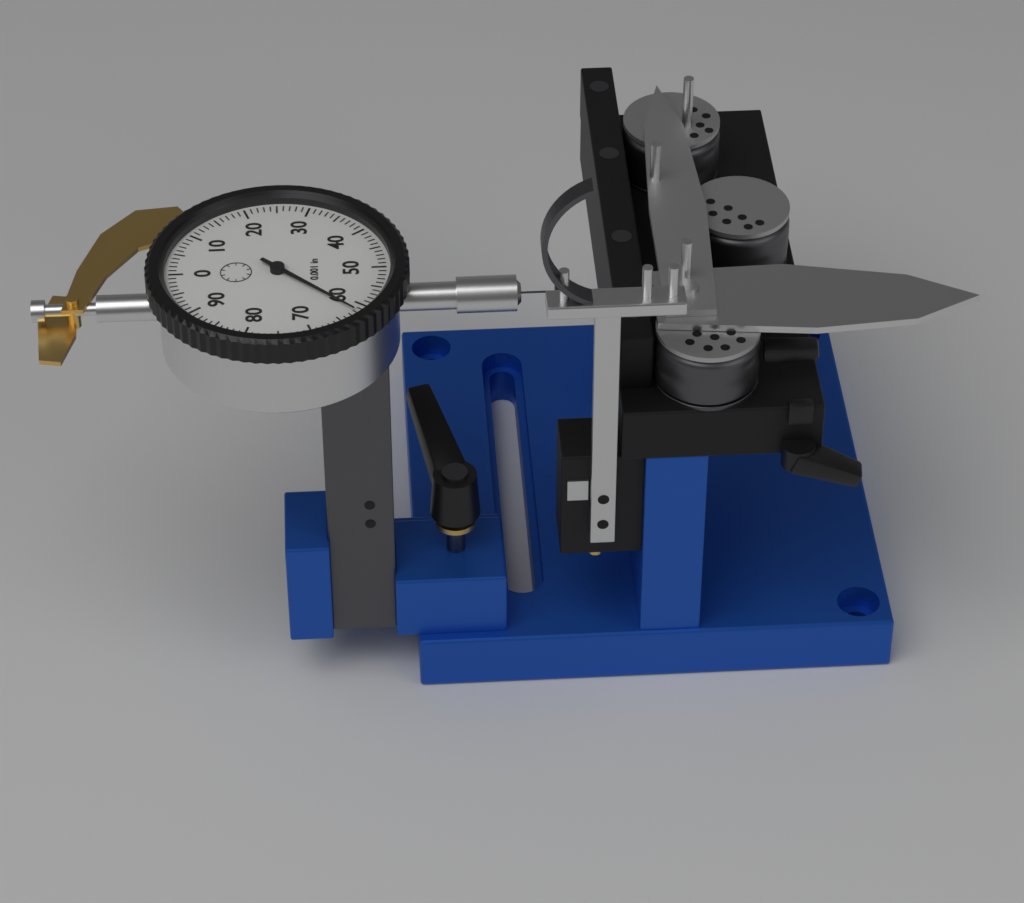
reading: 0.062 in
